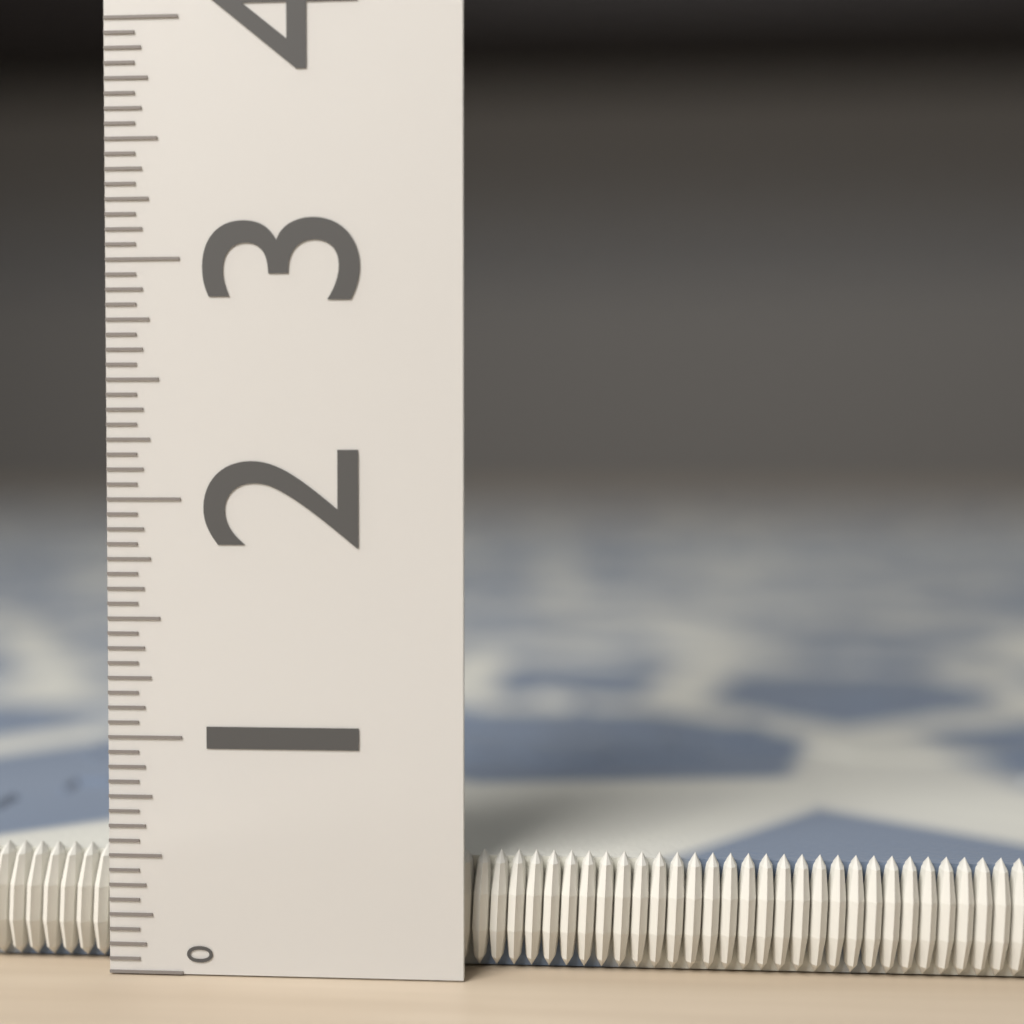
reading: 0.5000 (no unit)
